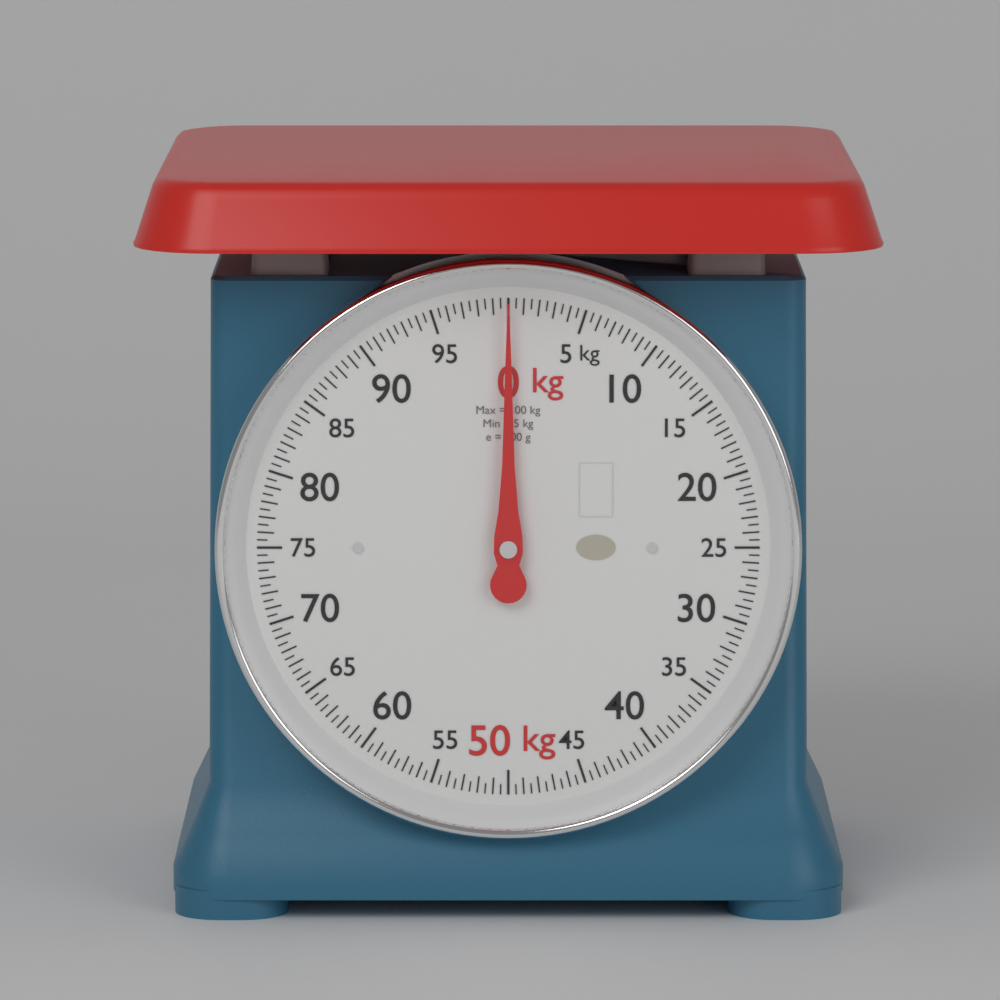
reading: 0.0 kg
